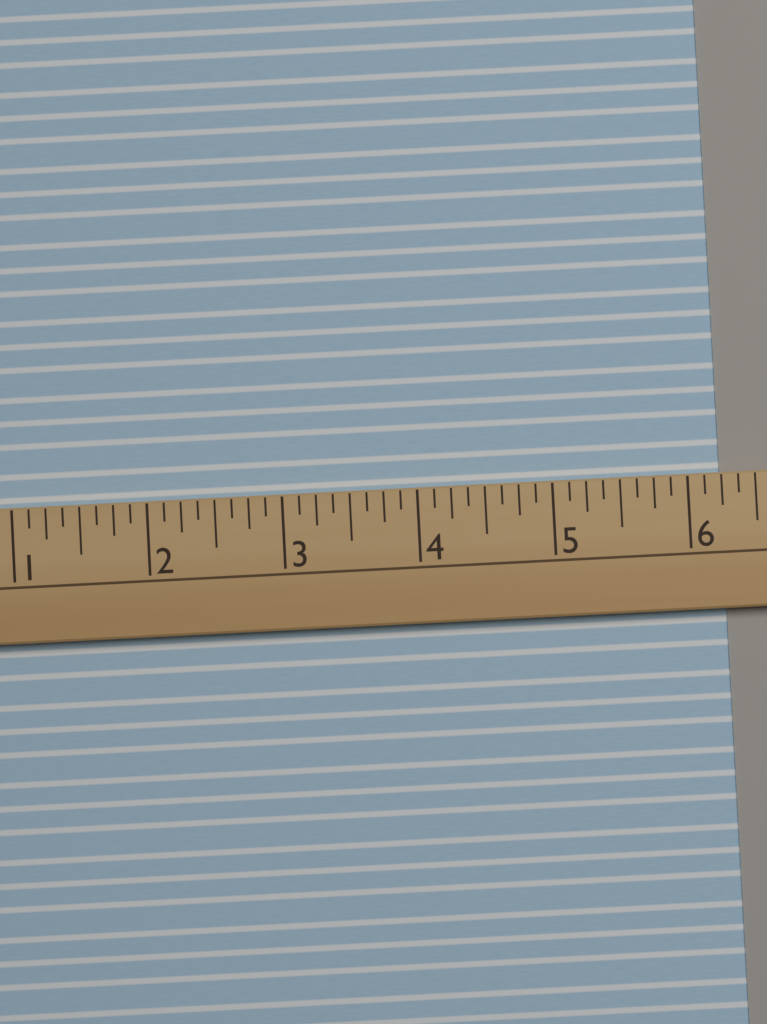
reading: 6.250 (no unit)
